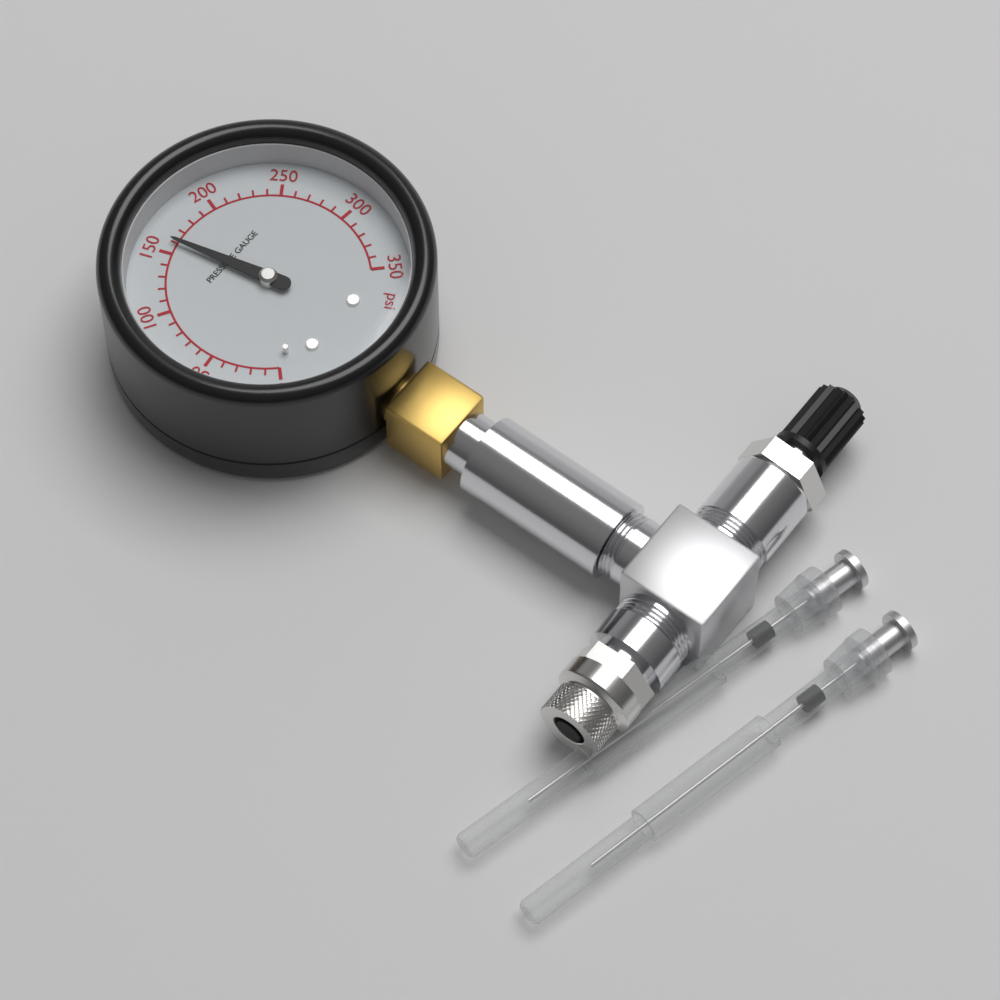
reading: 160 psi
